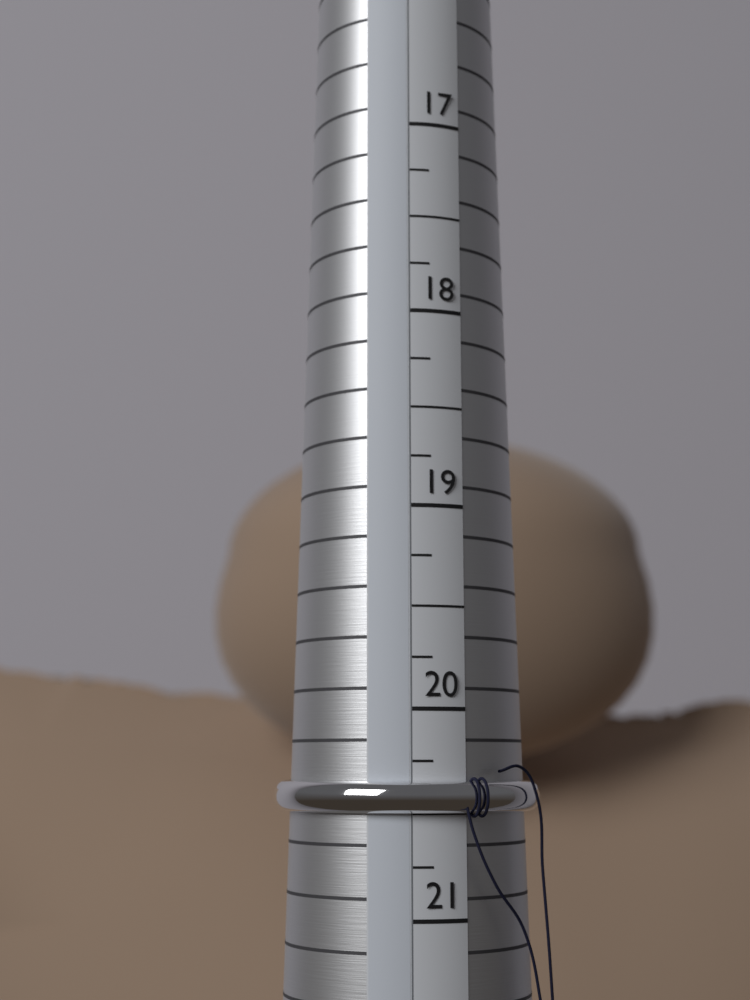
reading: 20.50 (no unit)
